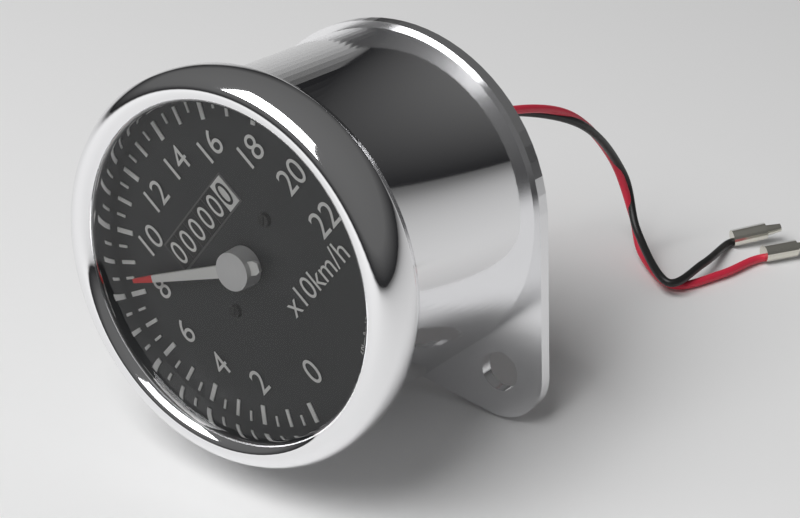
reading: 85 km/h
